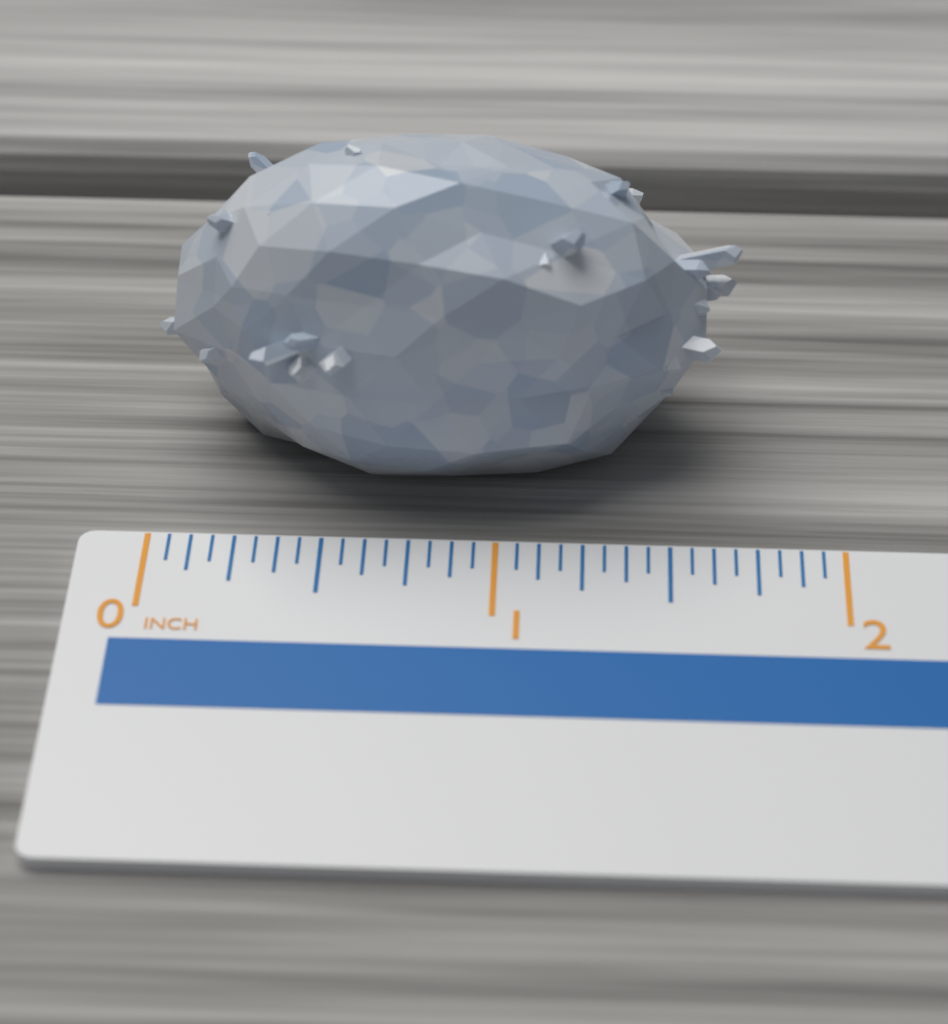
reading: 1.6875 inch
